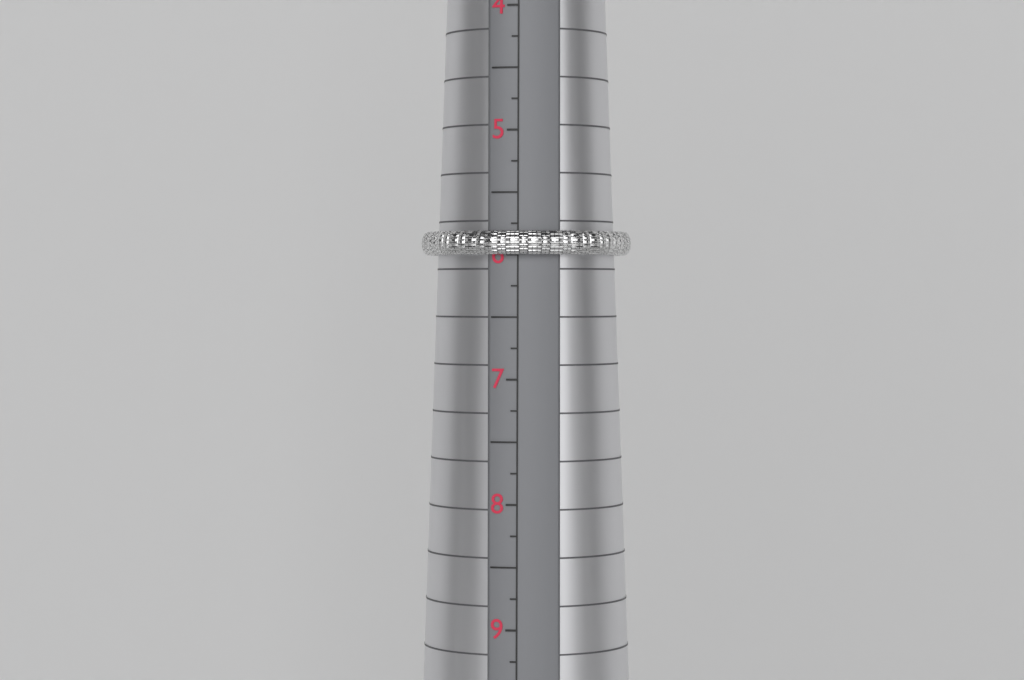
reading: 6.00 (no unit)
